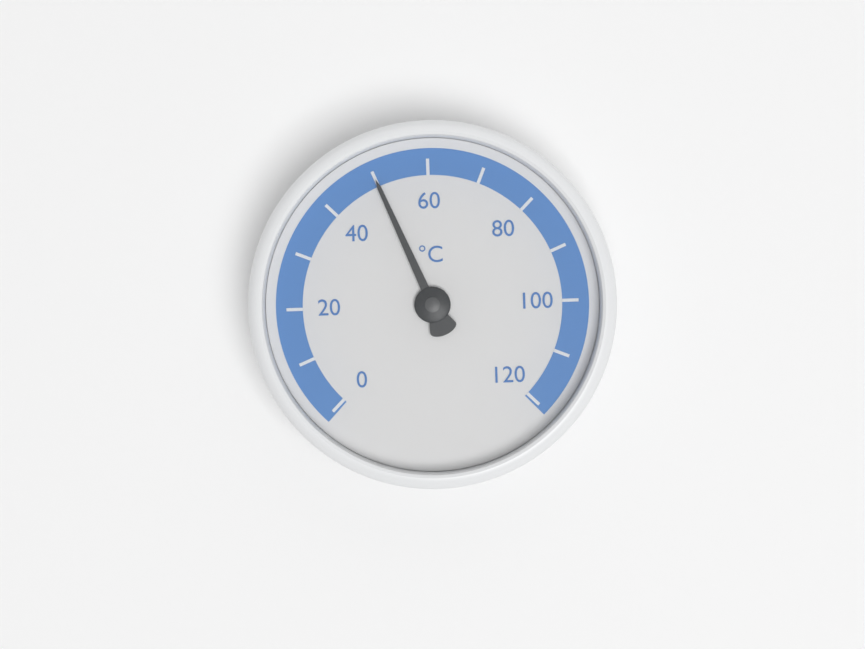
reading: 50 °C
